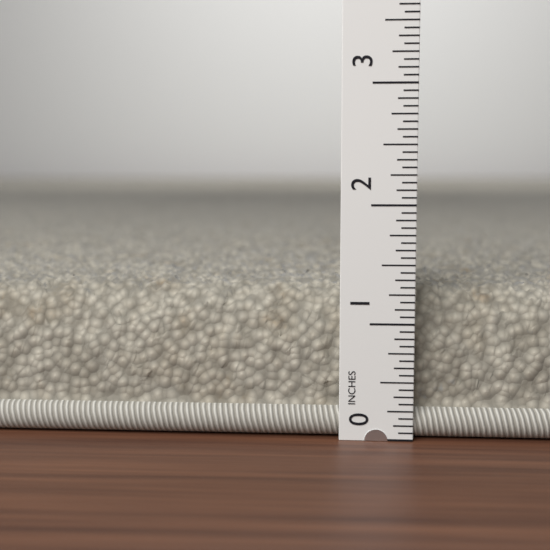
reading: 1.3125 in
